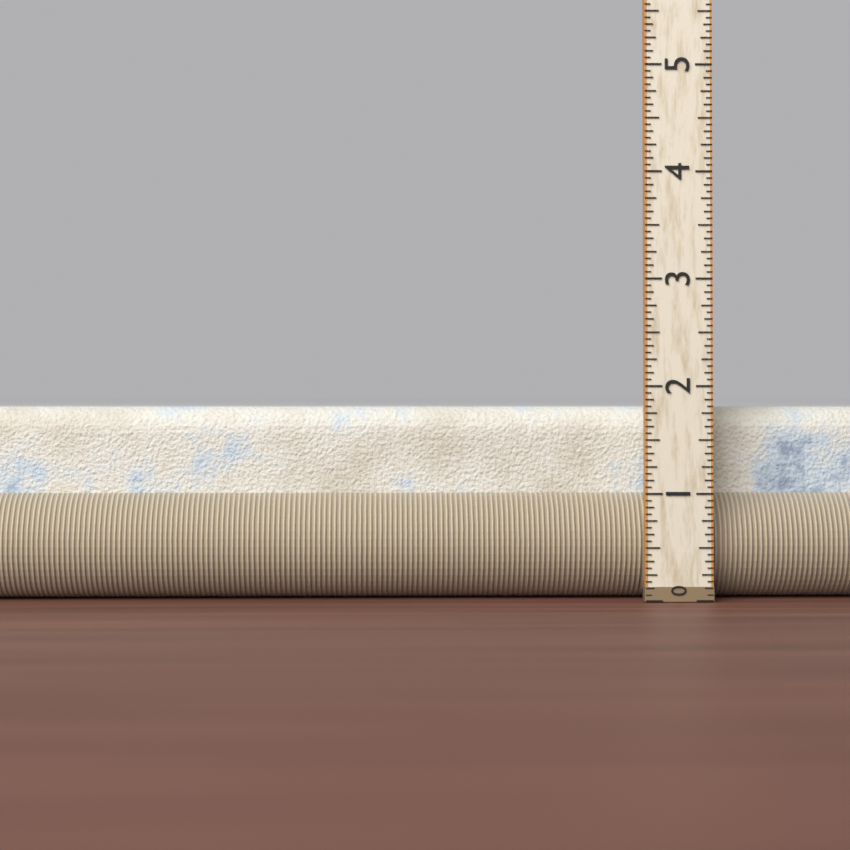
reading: 1.8125 (no unit)
